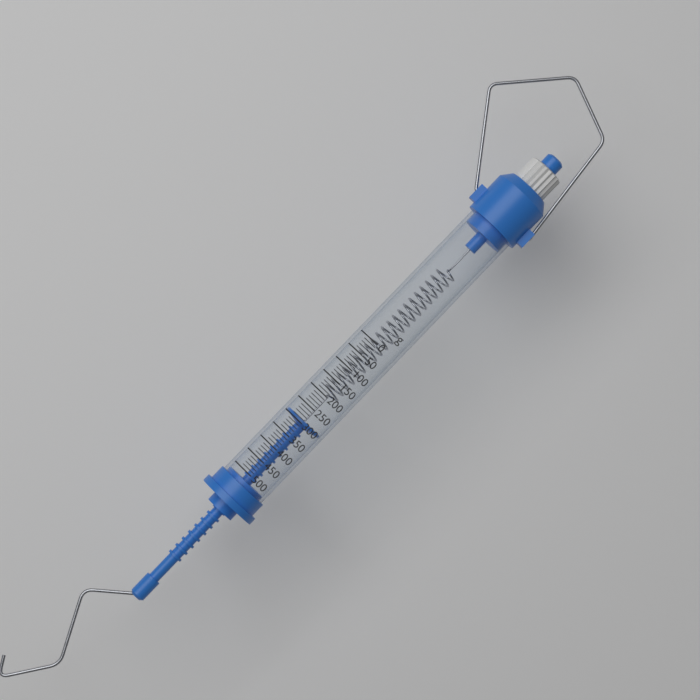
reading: 290 g
